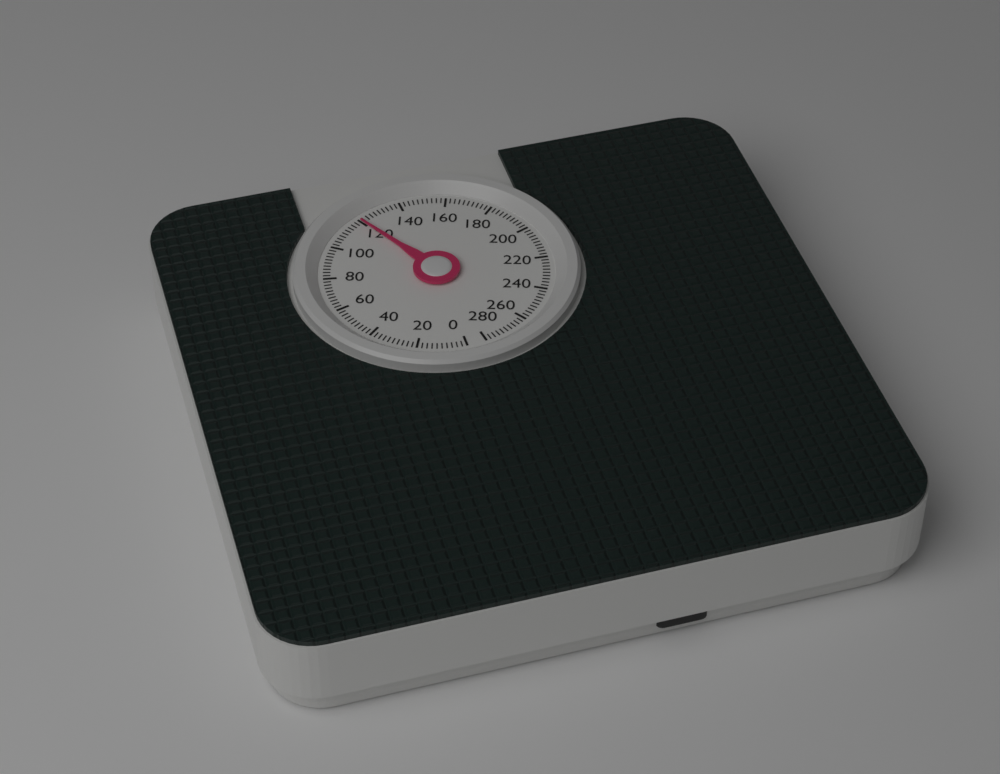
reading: 120 (no unit)
